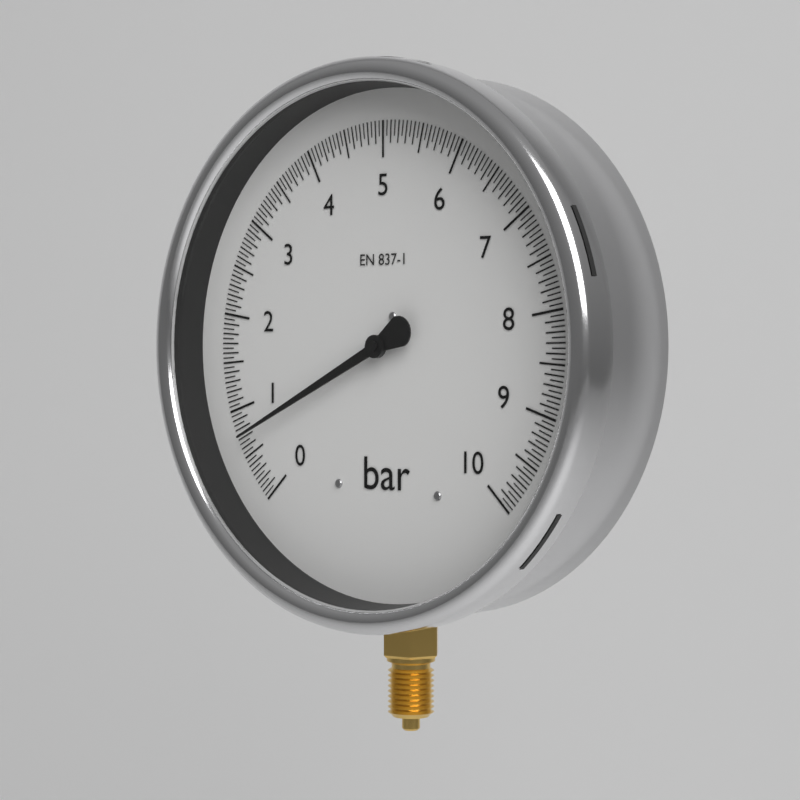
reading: 0.70 bar
